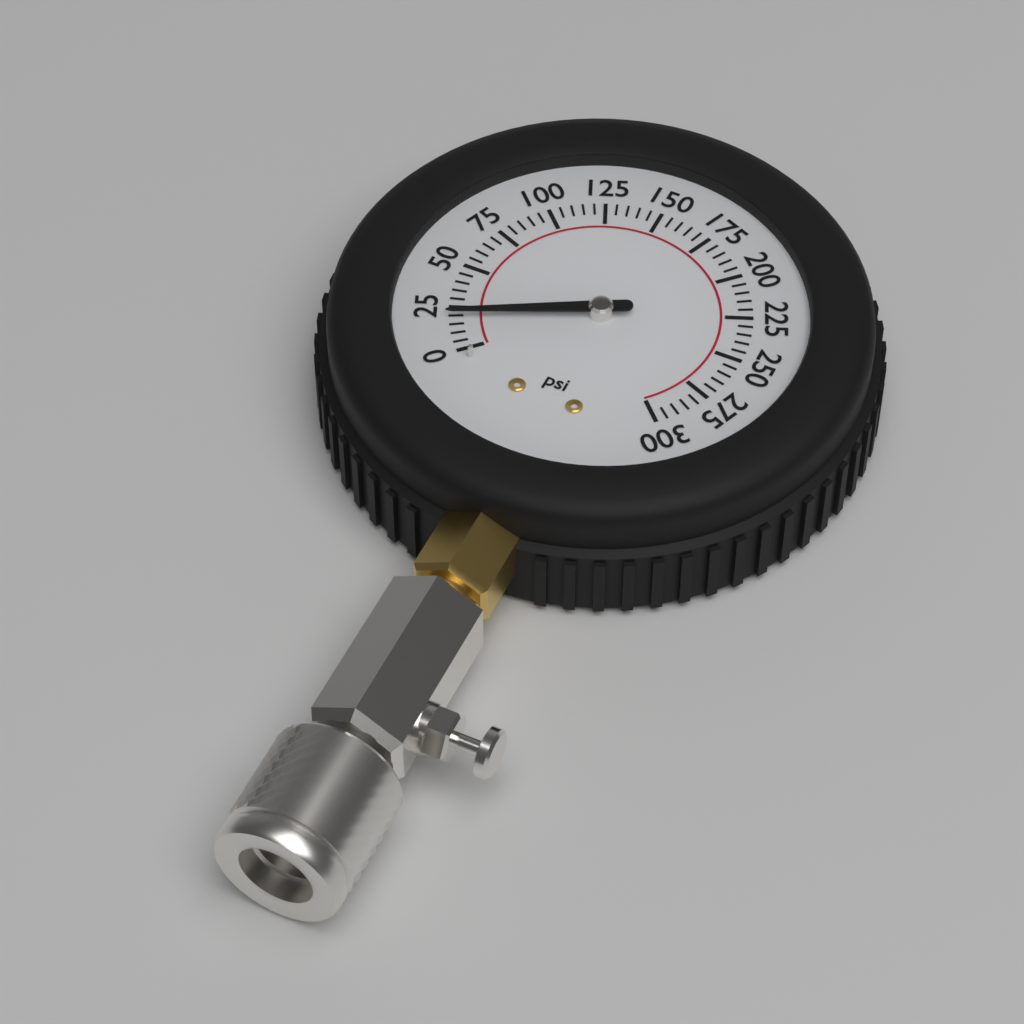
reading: 20 psi
